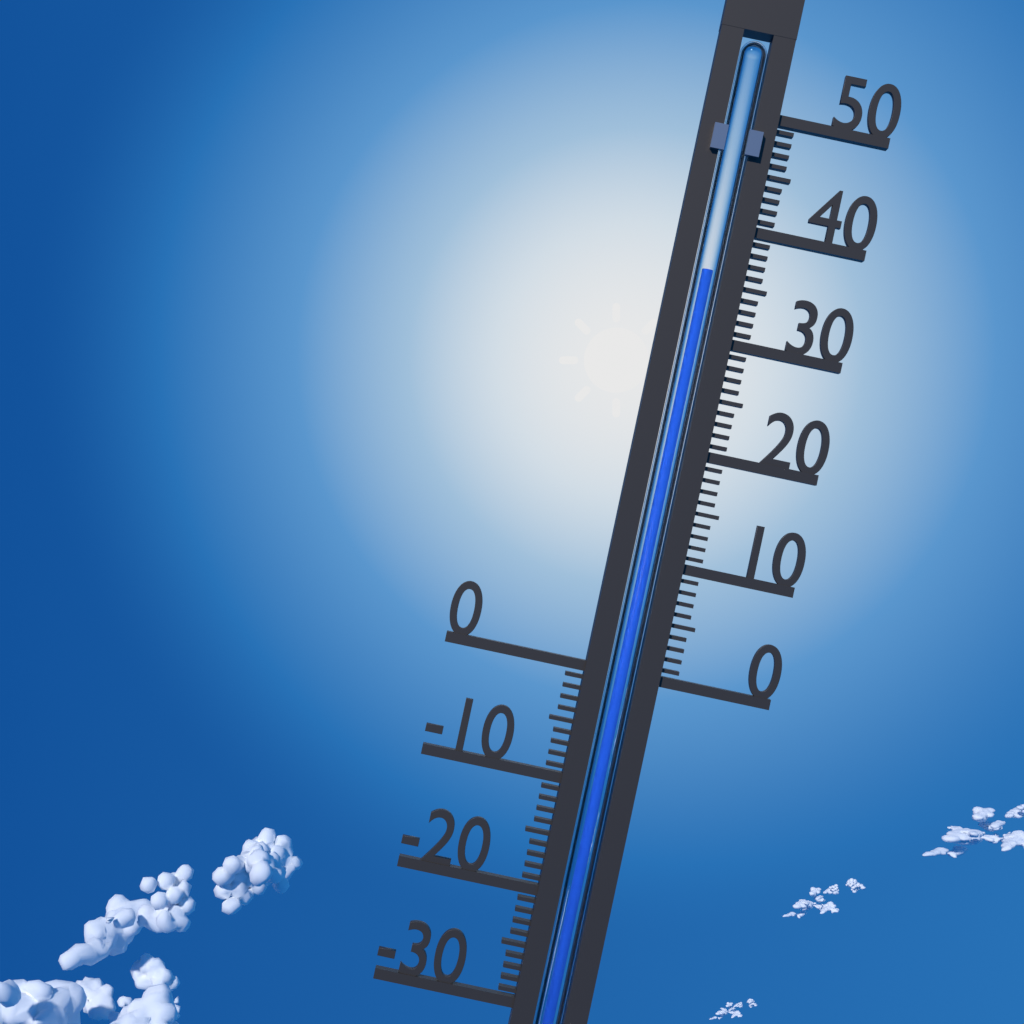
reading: 36 °C
